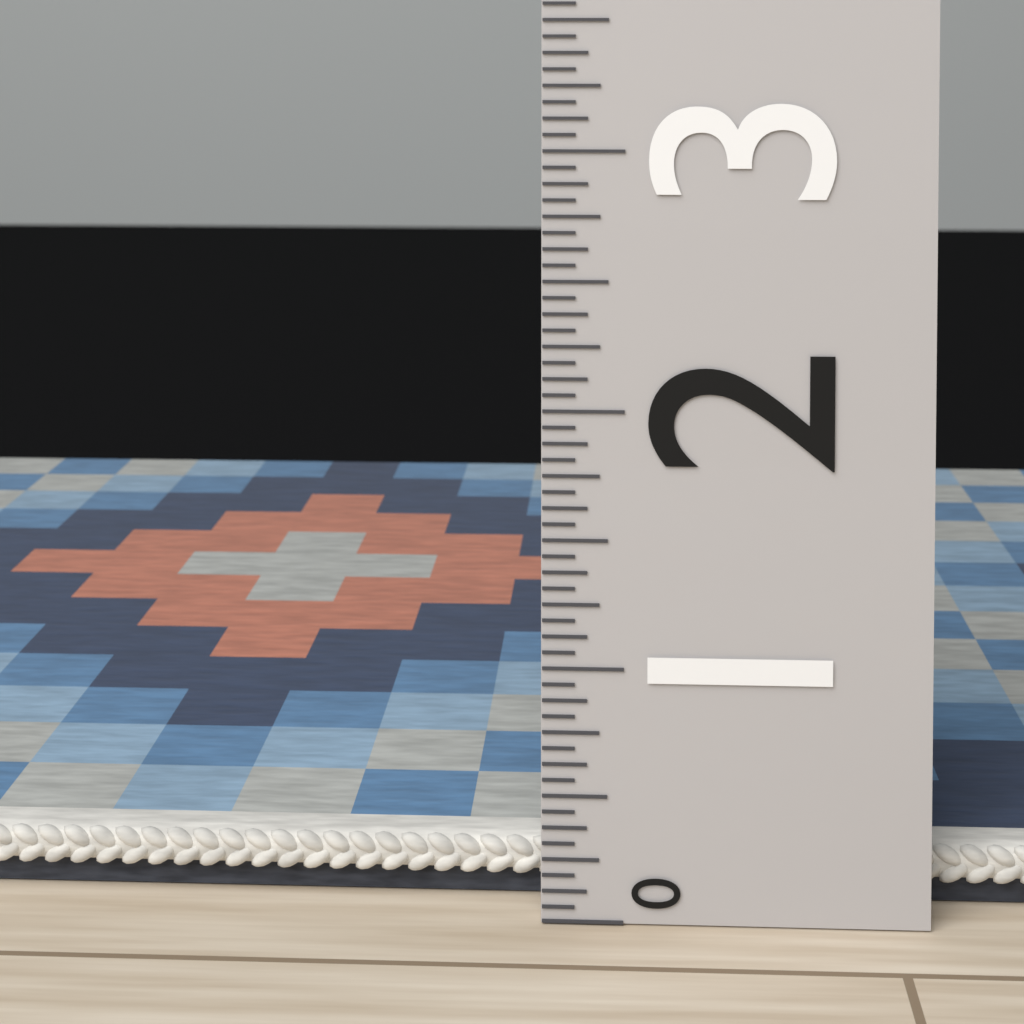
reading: 0.2500 (no unit)
